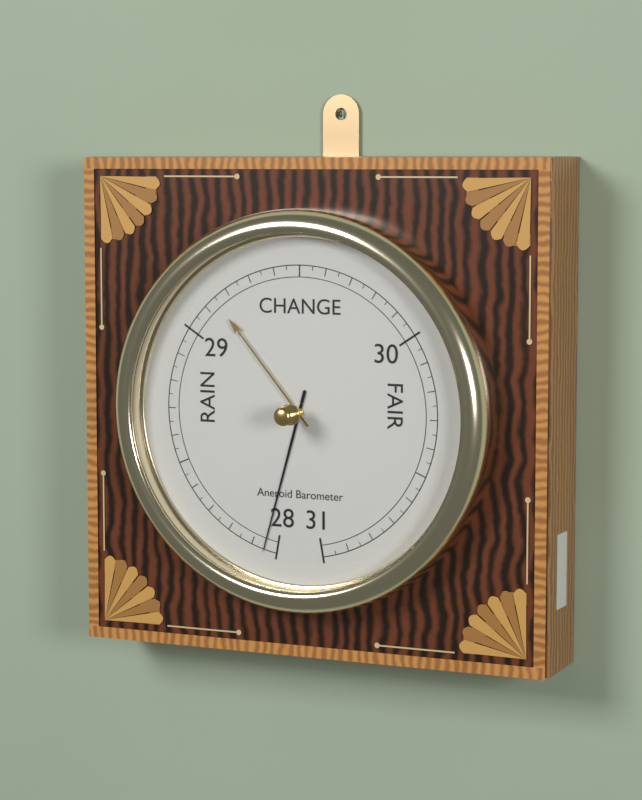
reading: 28.05 inHg
